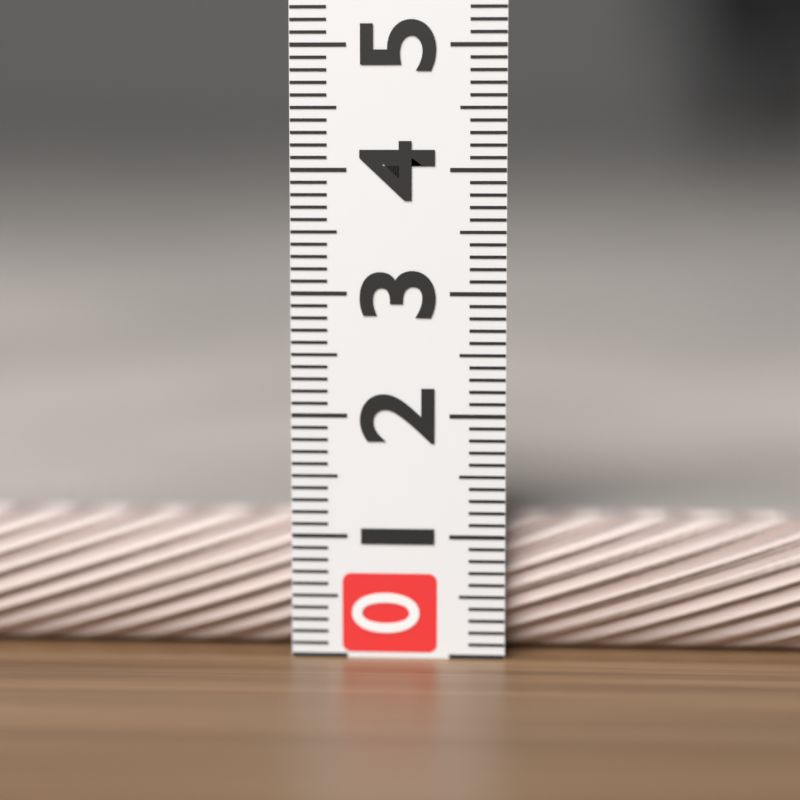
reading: 1.1 (no unit)
